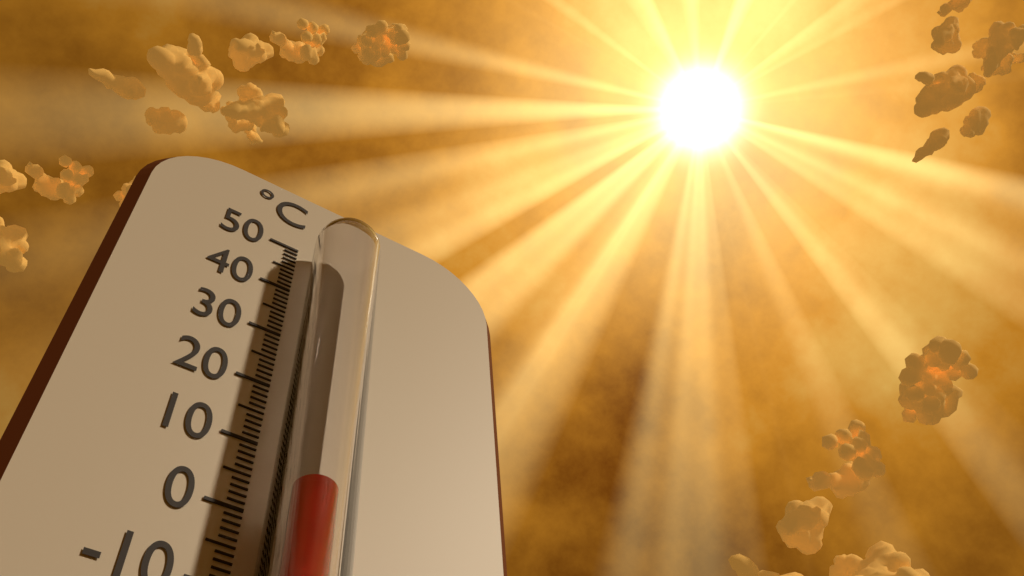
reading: 1 °C
